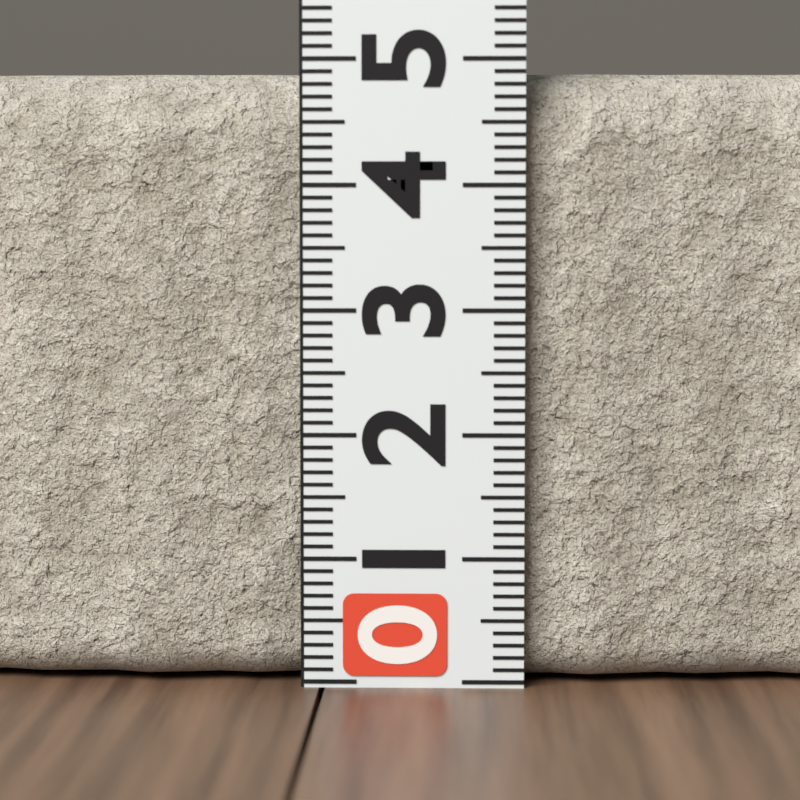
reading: 4.9 (no unit)
